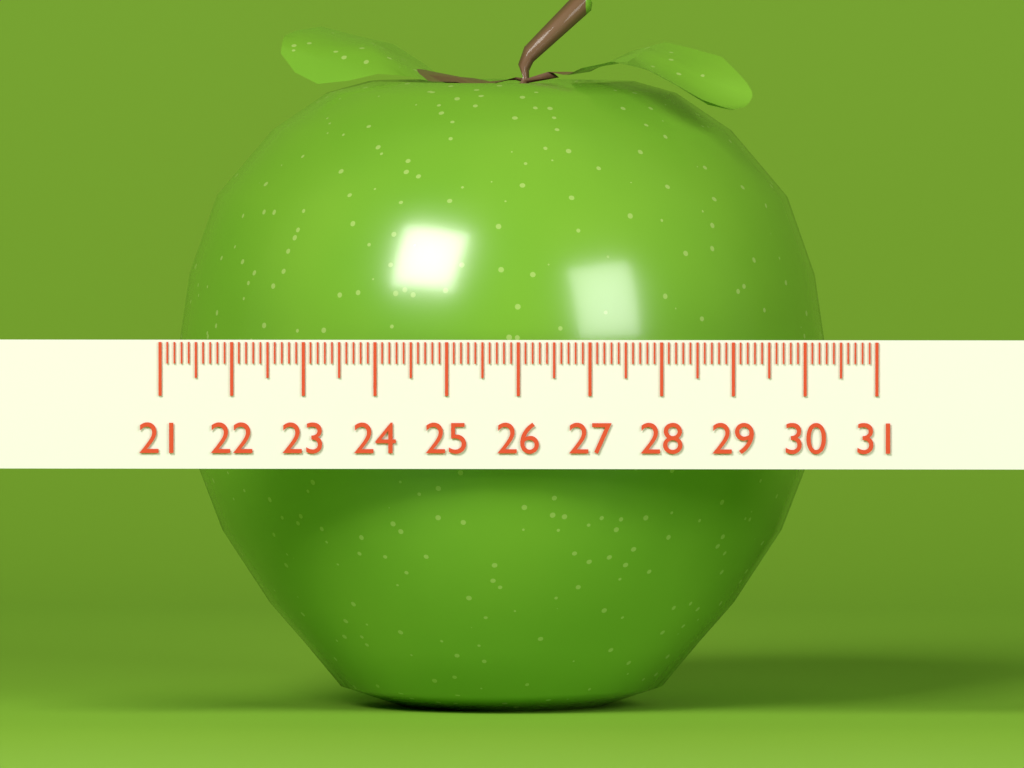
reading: 30.3 (no unit)
